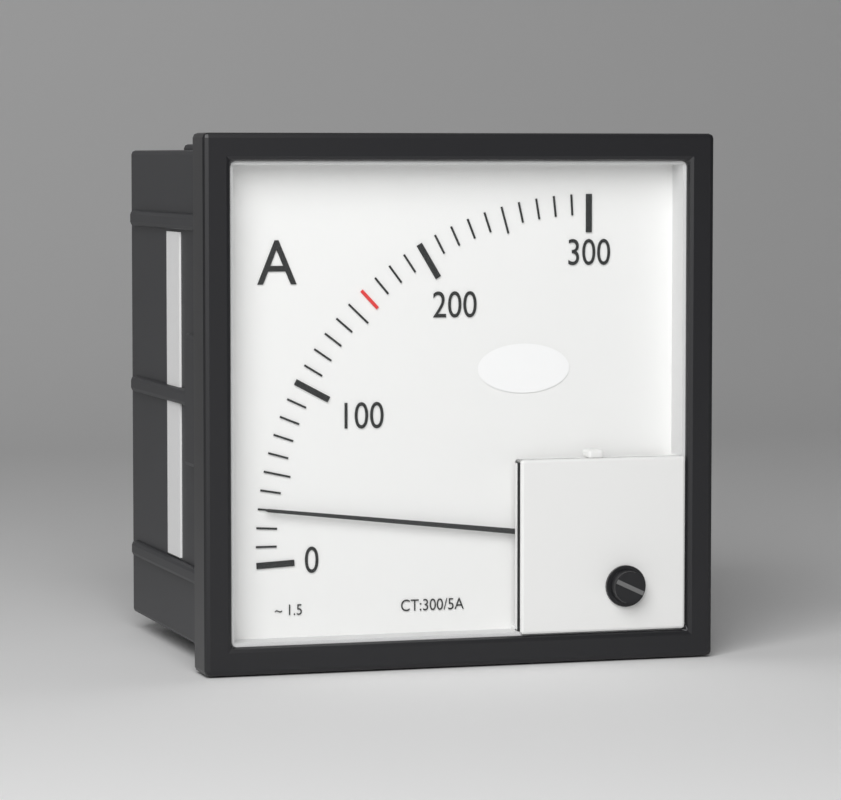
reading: 30 A
